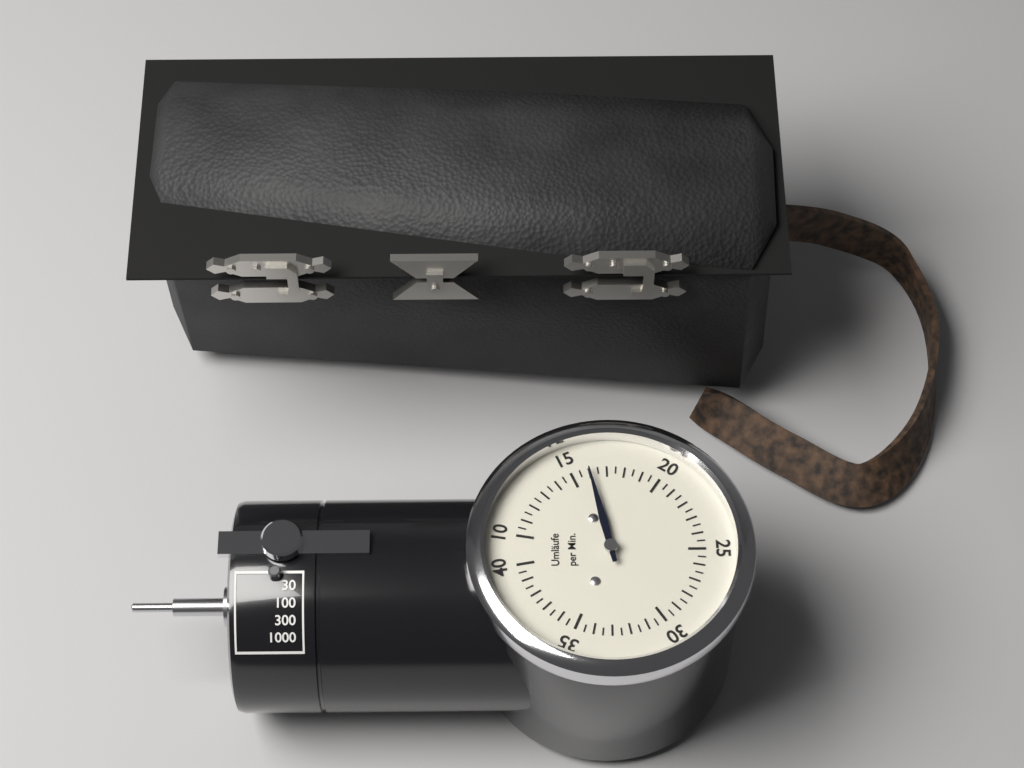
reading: 16.0 Umläufe per Min.
